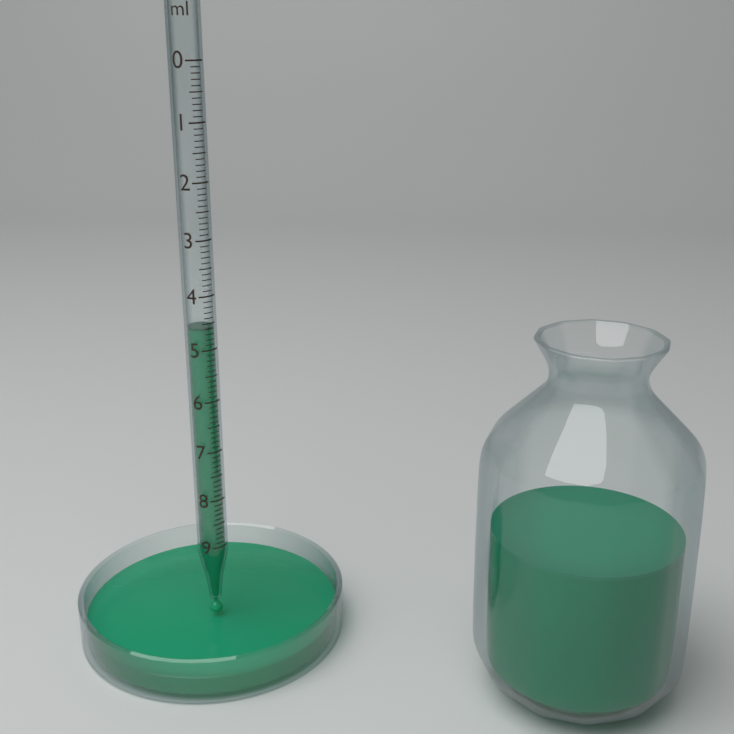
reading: 4.6 ml
